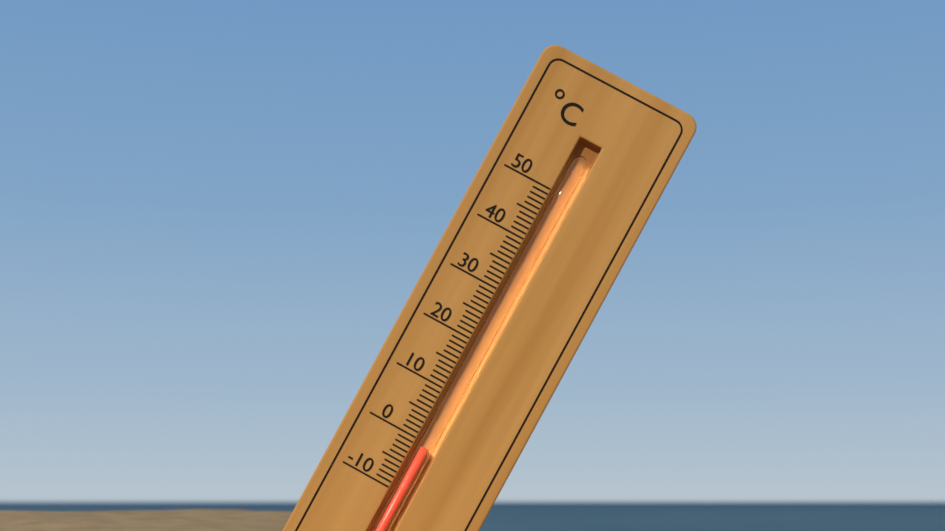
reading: -1 °C
